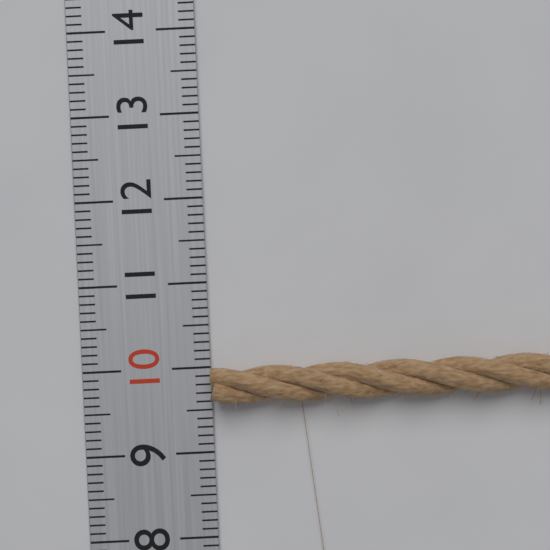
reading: 10.0 (no unit)
